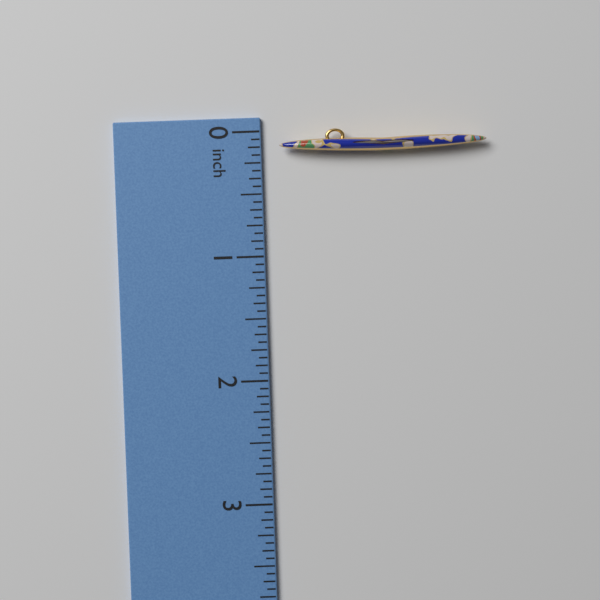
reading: 0.1875 in
